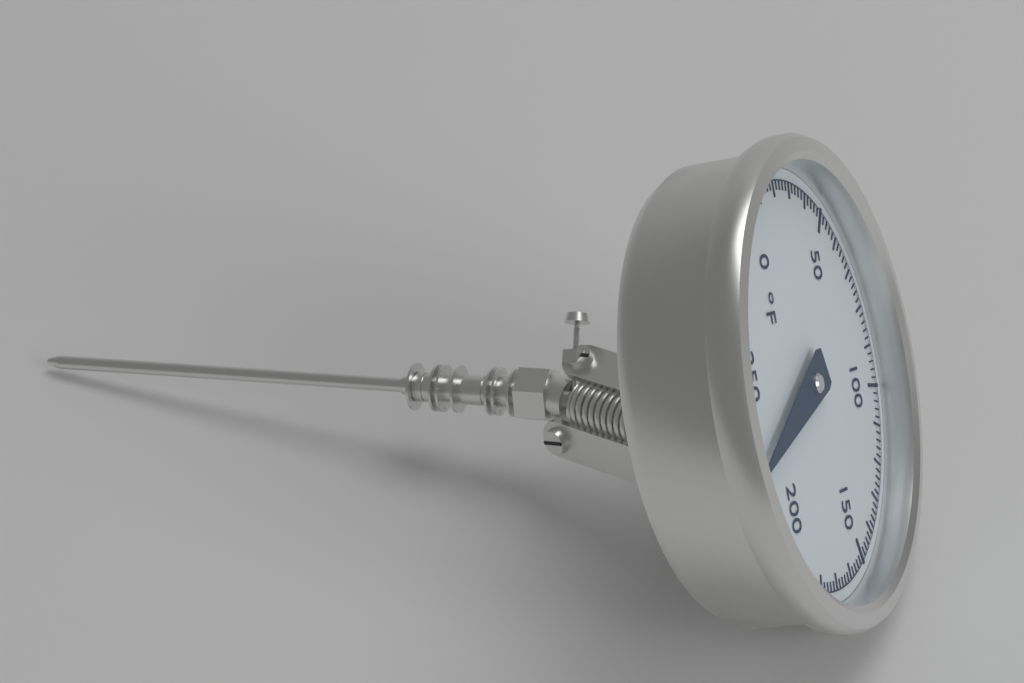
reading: 224 °F
